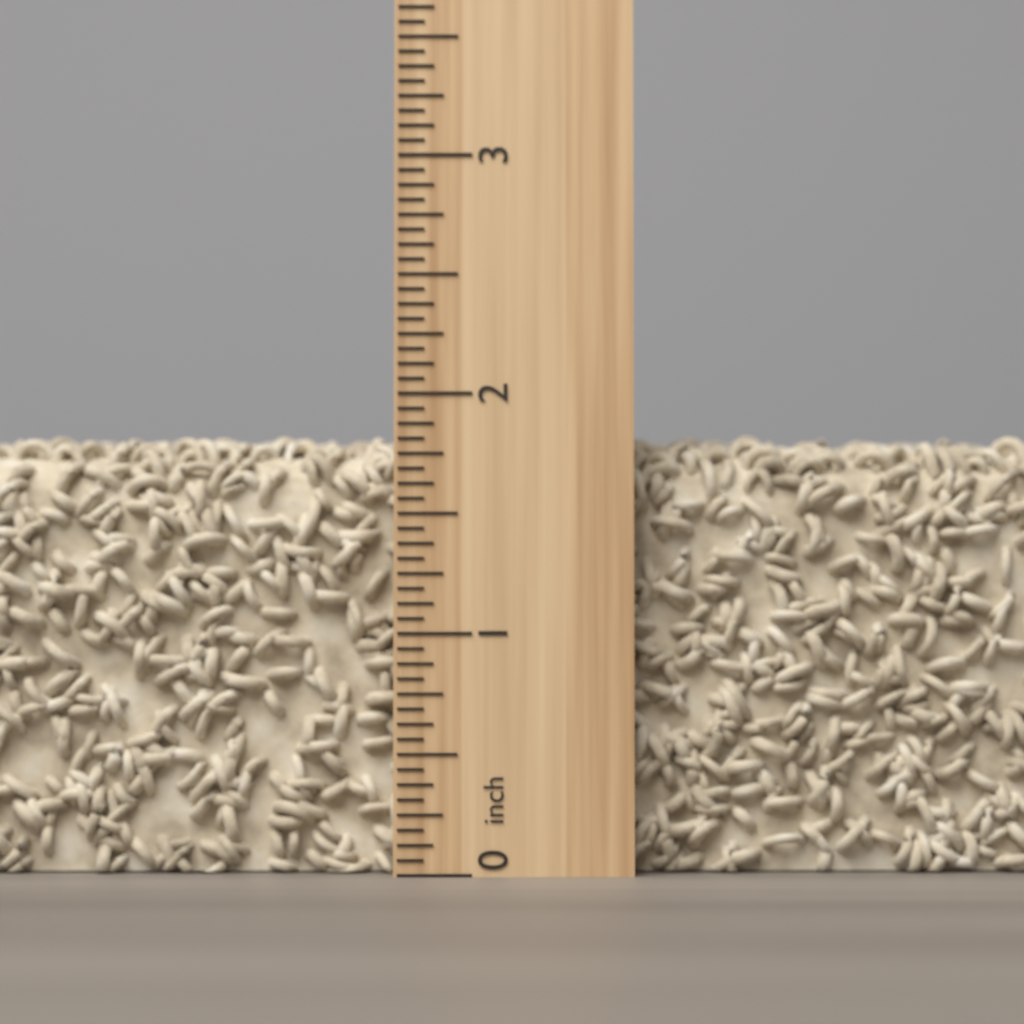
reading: 1.8750 inch
